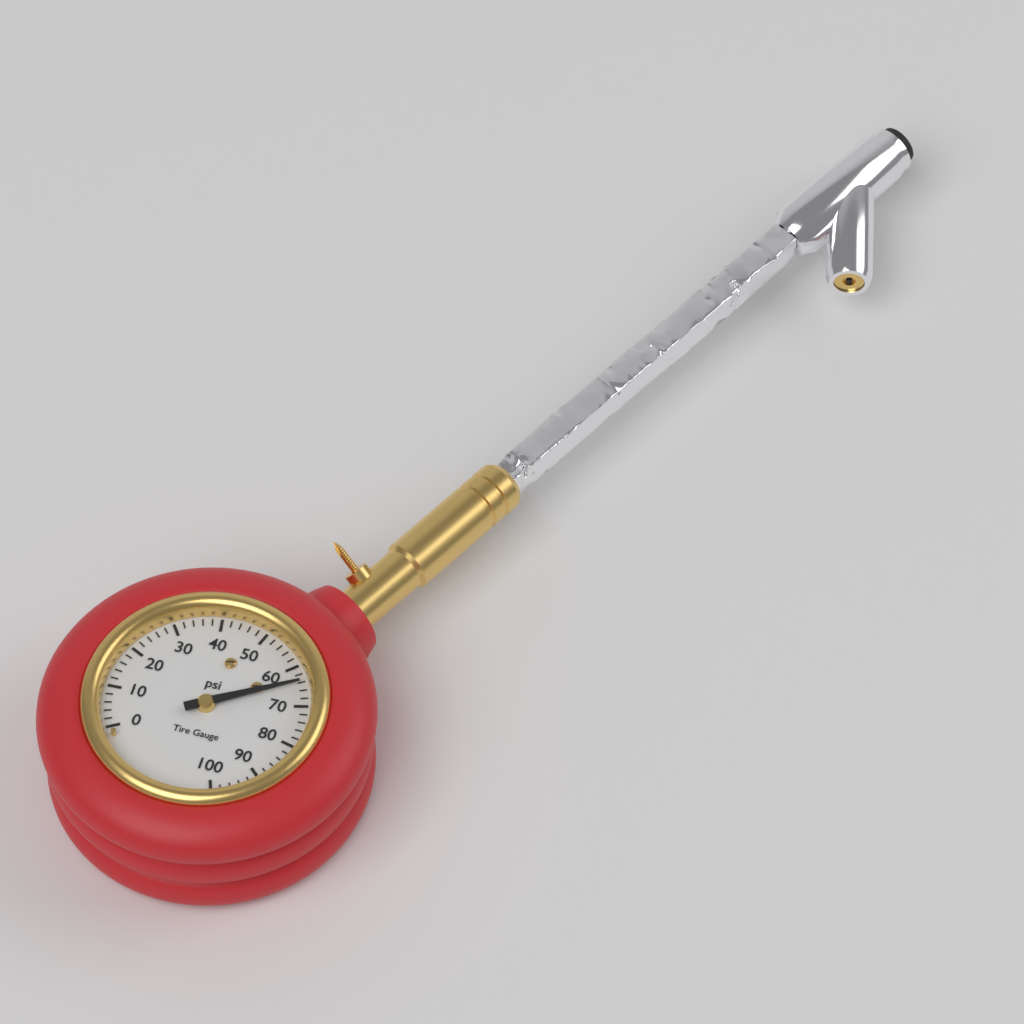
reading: 64 psi
